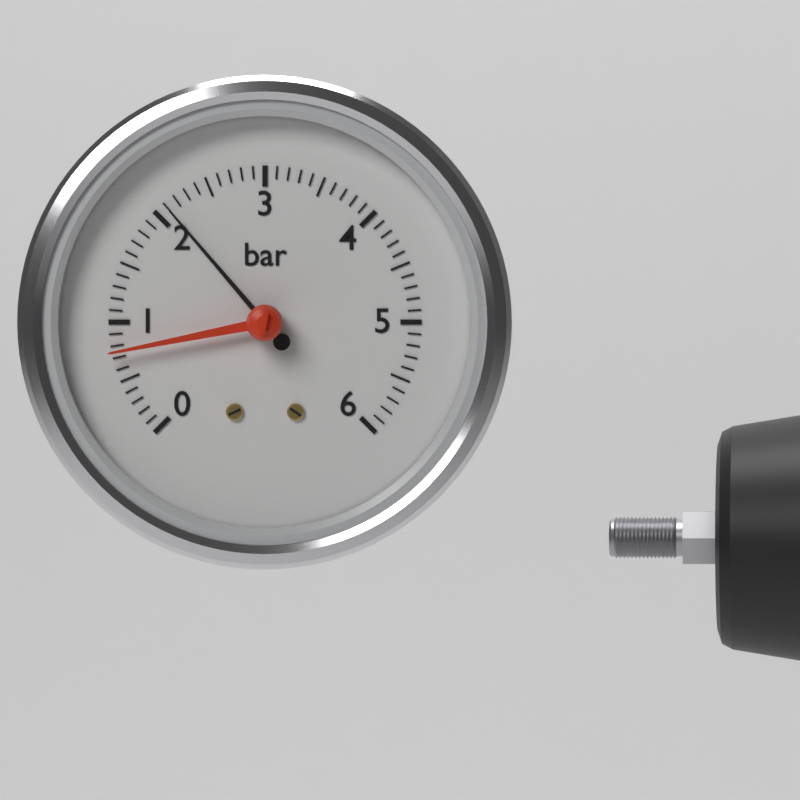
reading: 2.1 bar
